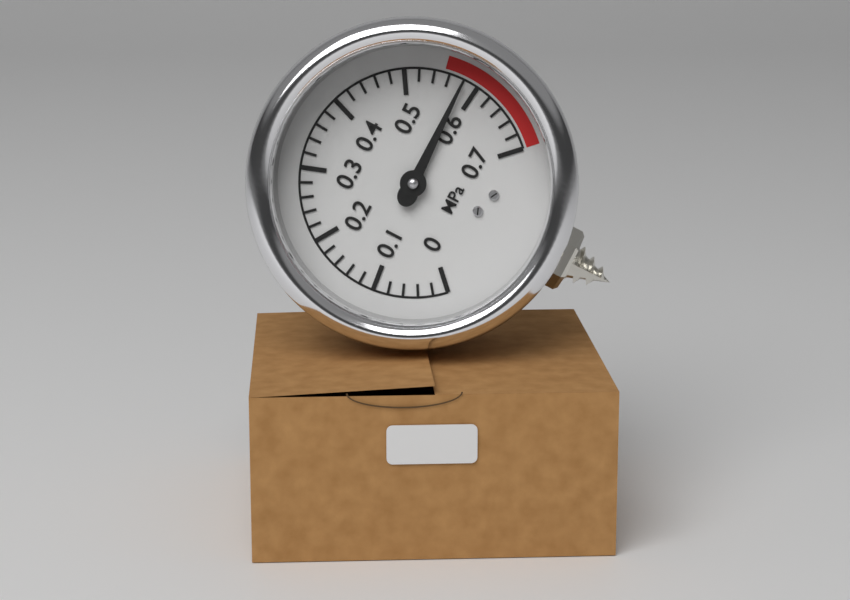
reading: 0.58 MPa
